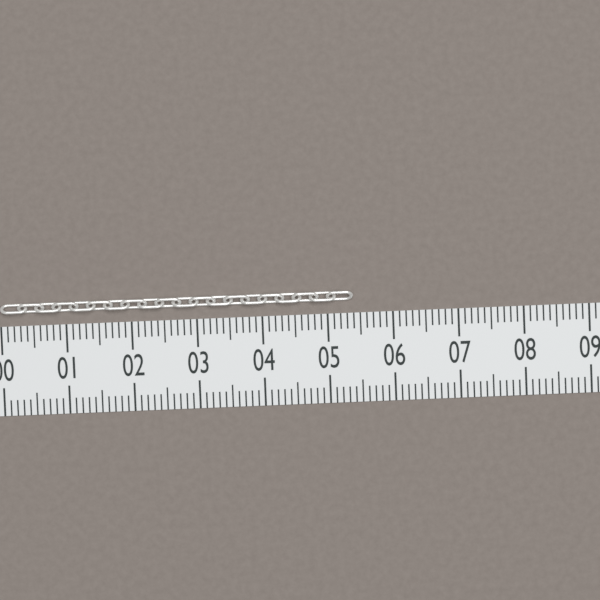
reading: 5.4 (no unit)
